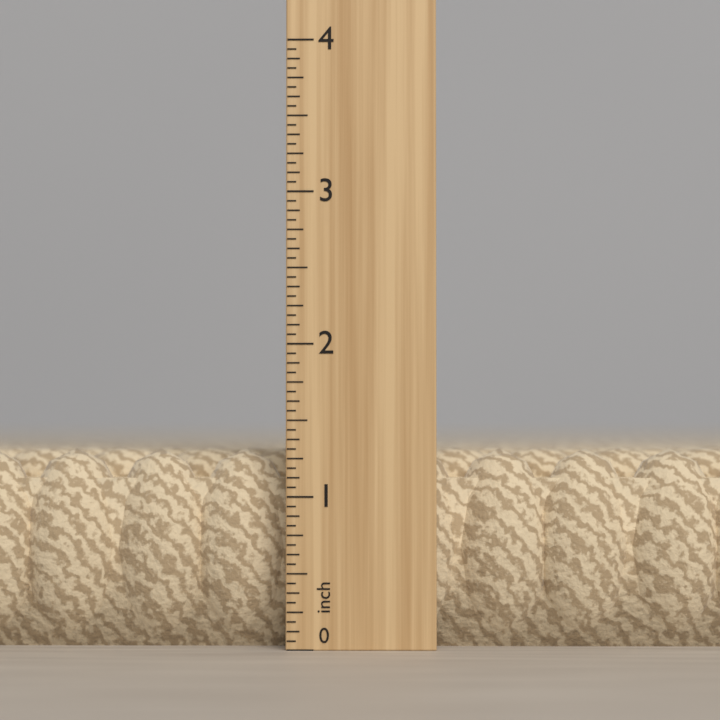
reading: 1.3125 in
